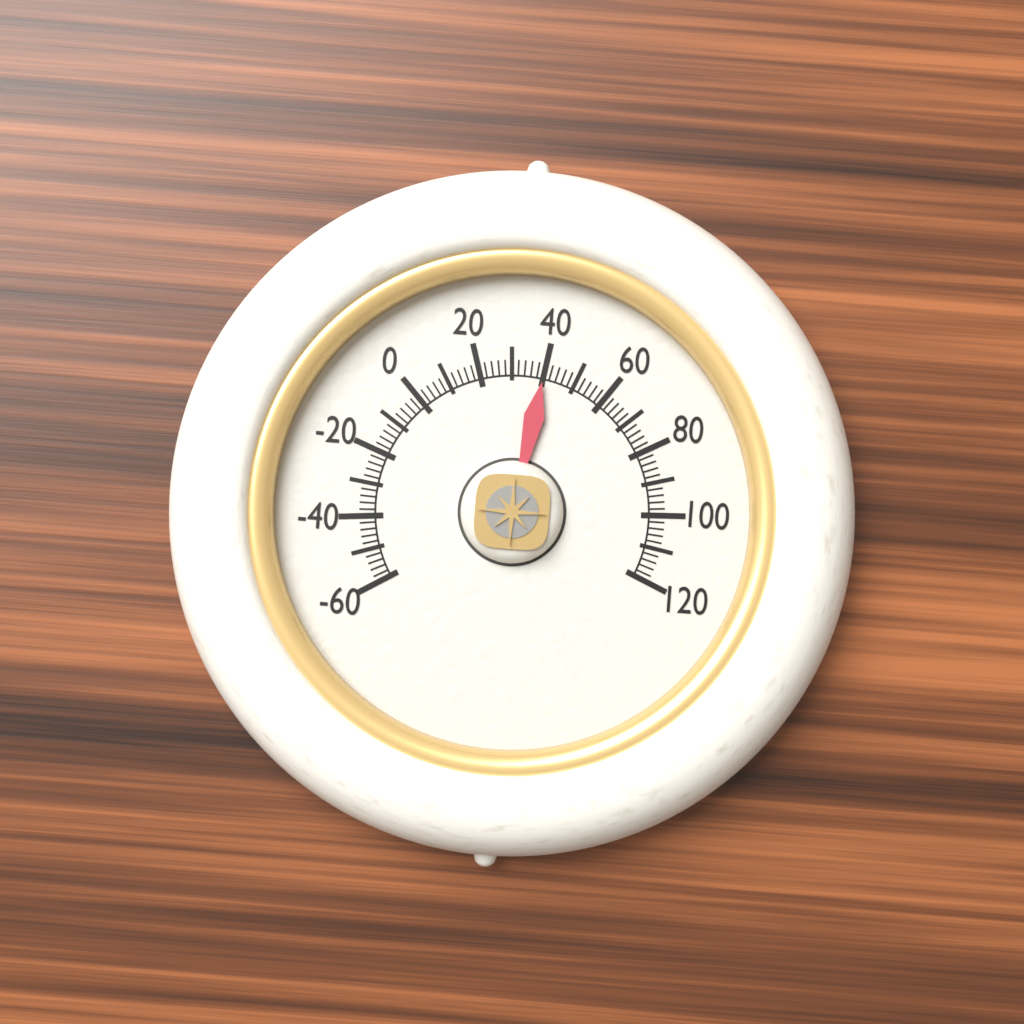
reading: 40 (no unit)
